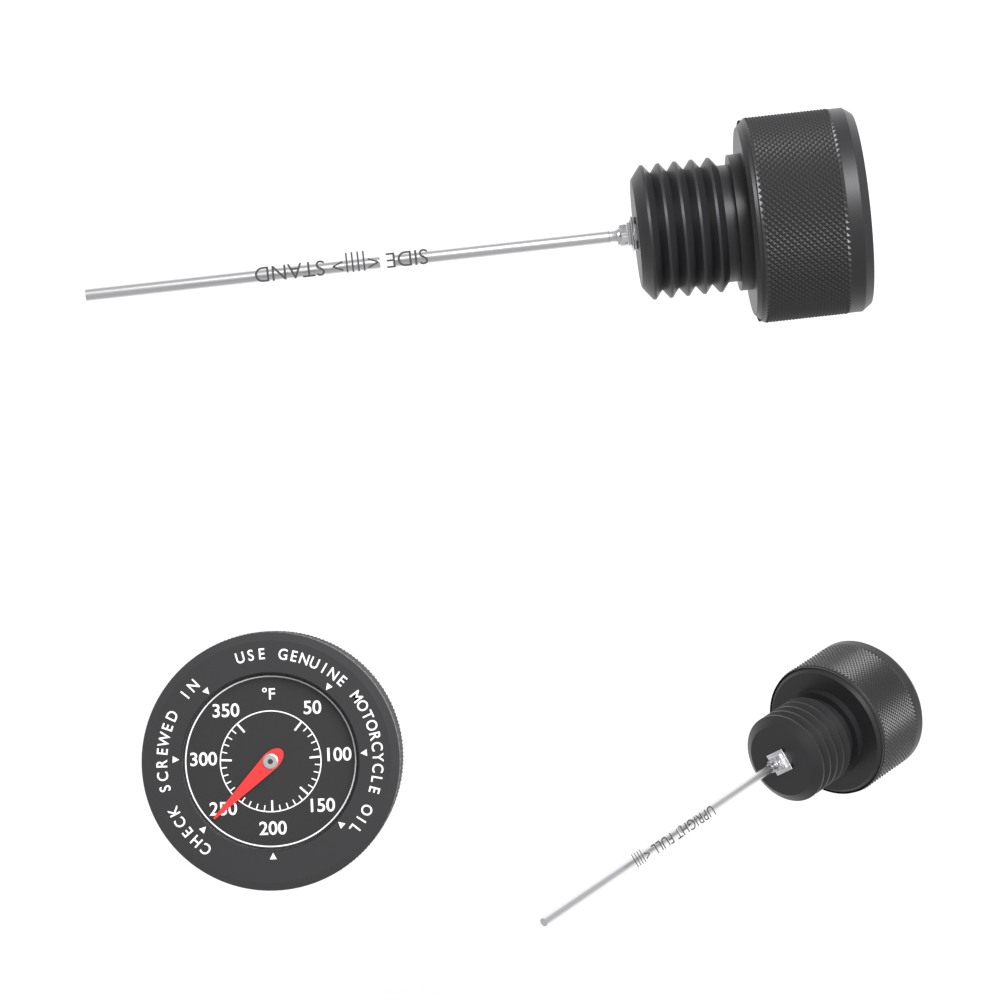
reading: 250 °F
